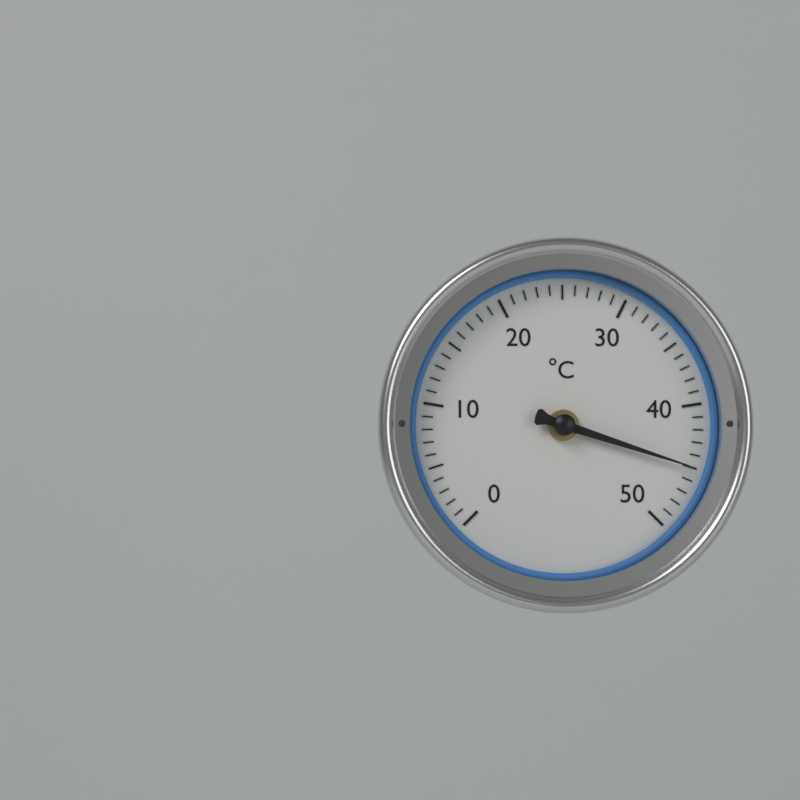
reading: 45 °C
